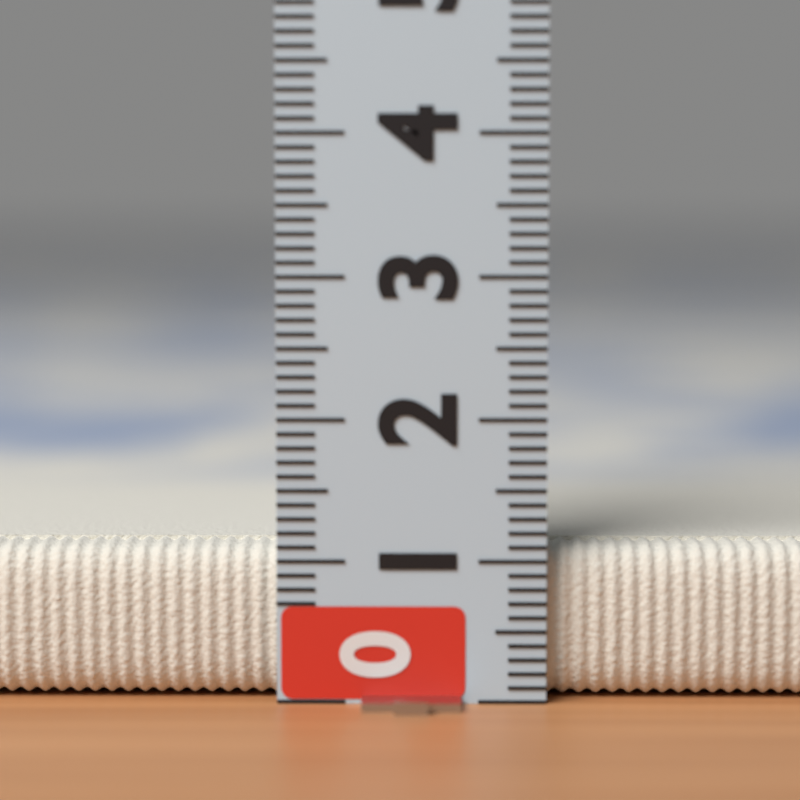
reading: 1.1 (no unit)
